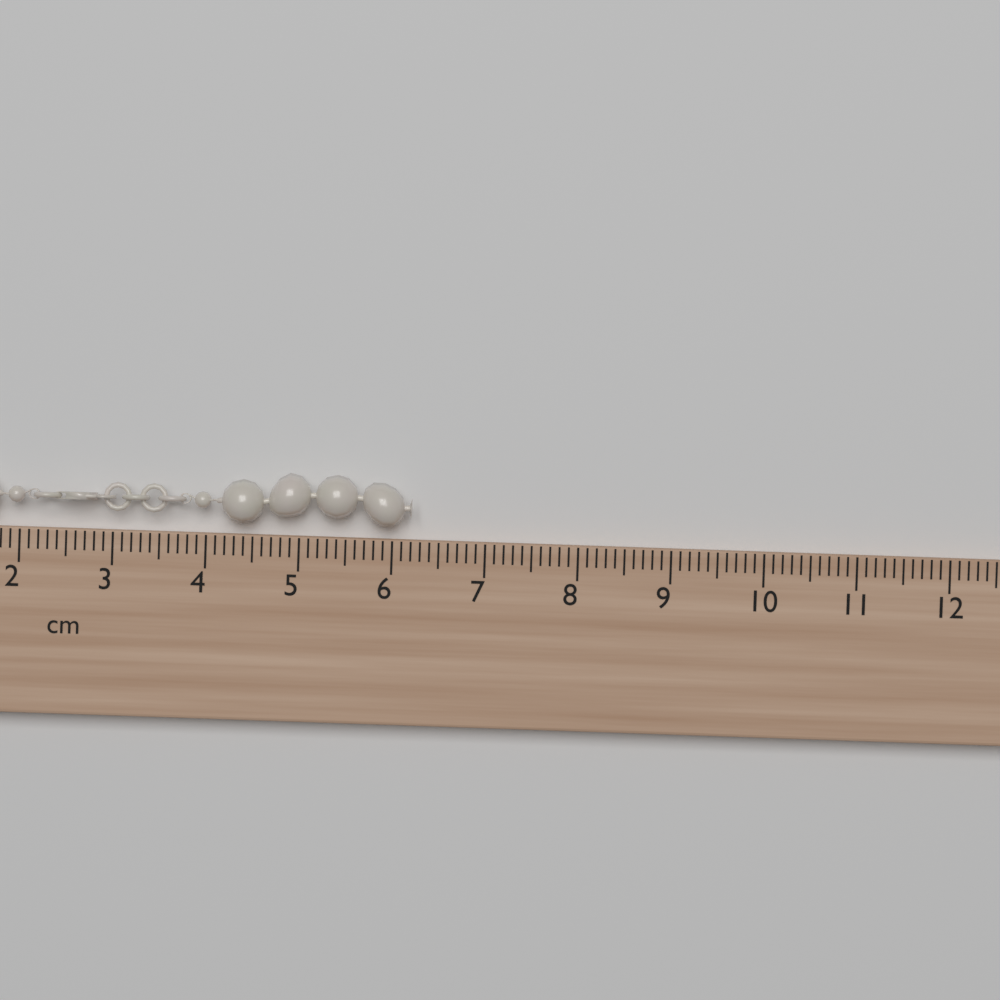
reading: 6.2 cm
